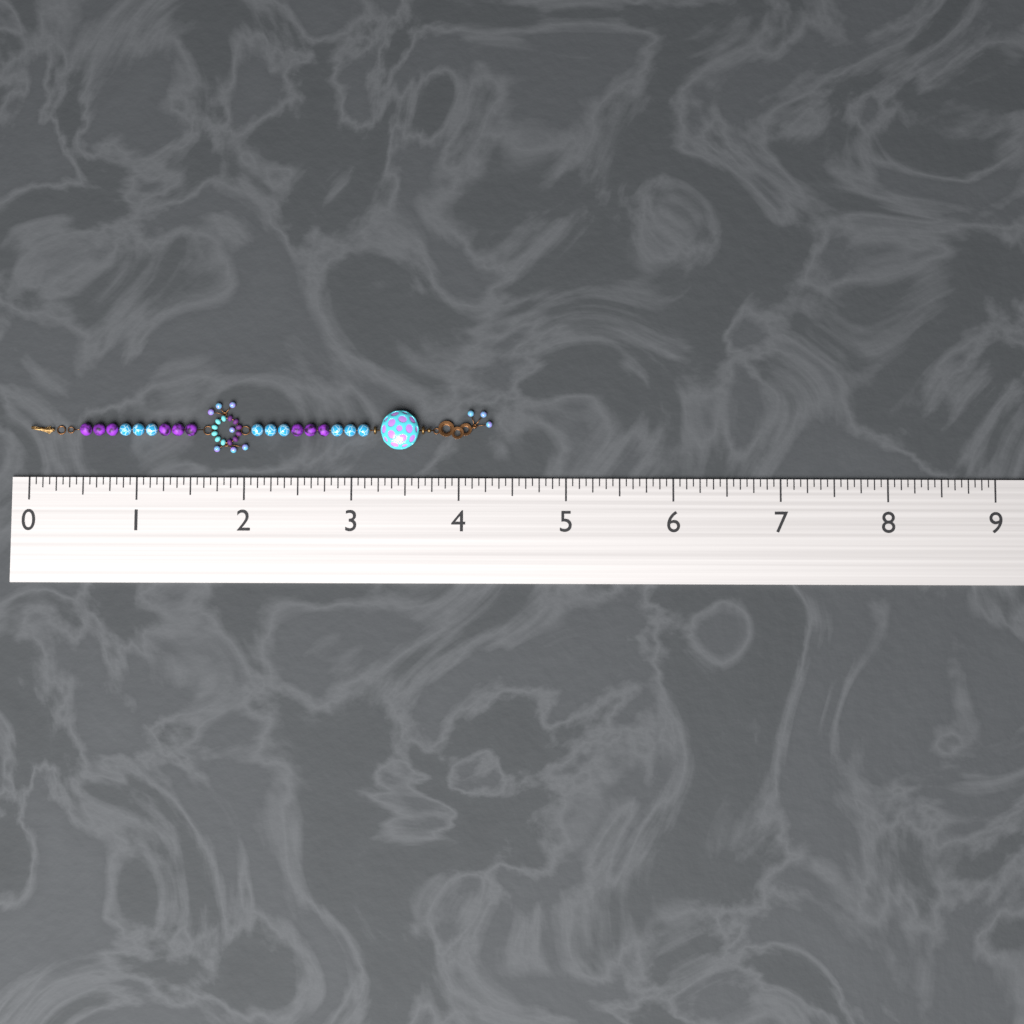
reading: 4.3125 (no unit)
